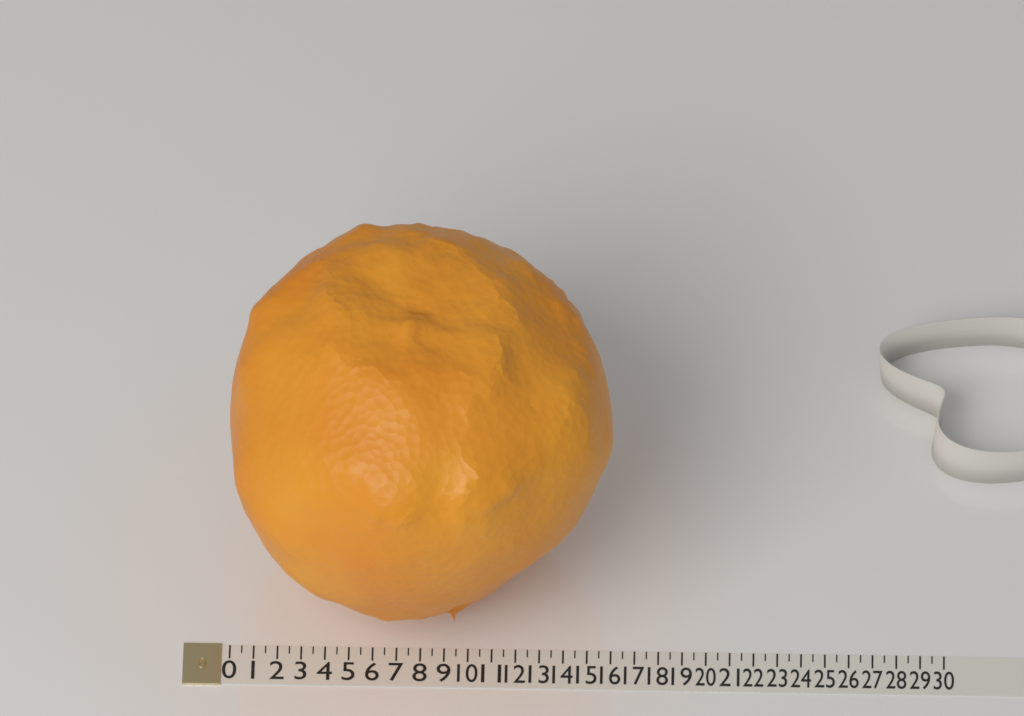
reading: 16.0 (no unit)
